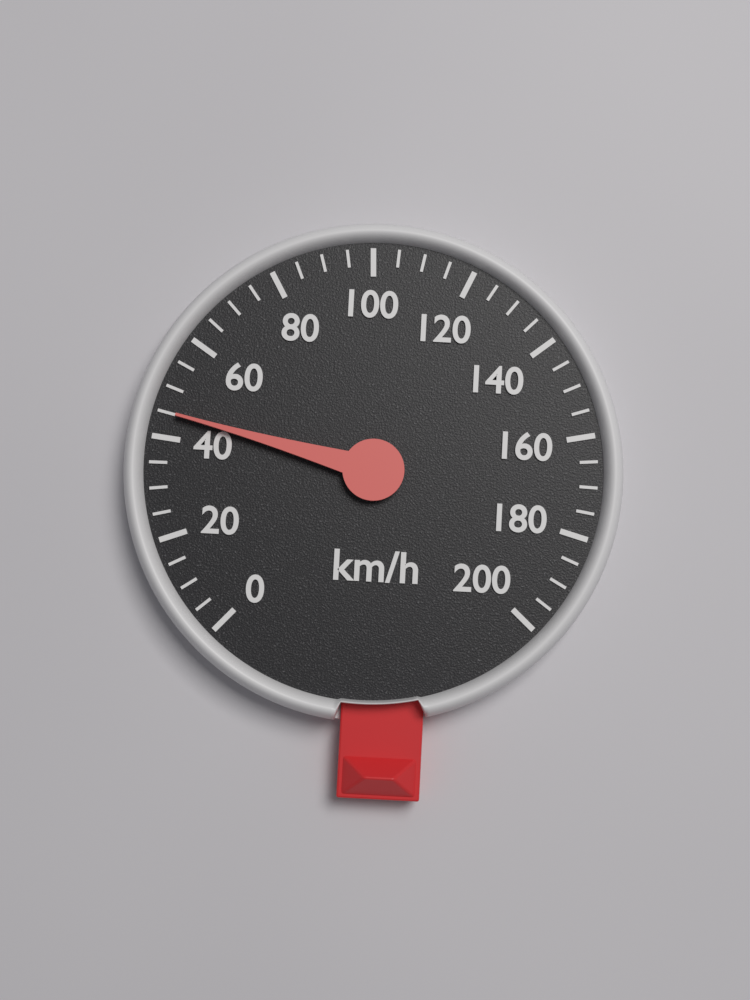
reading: 45 km/h
